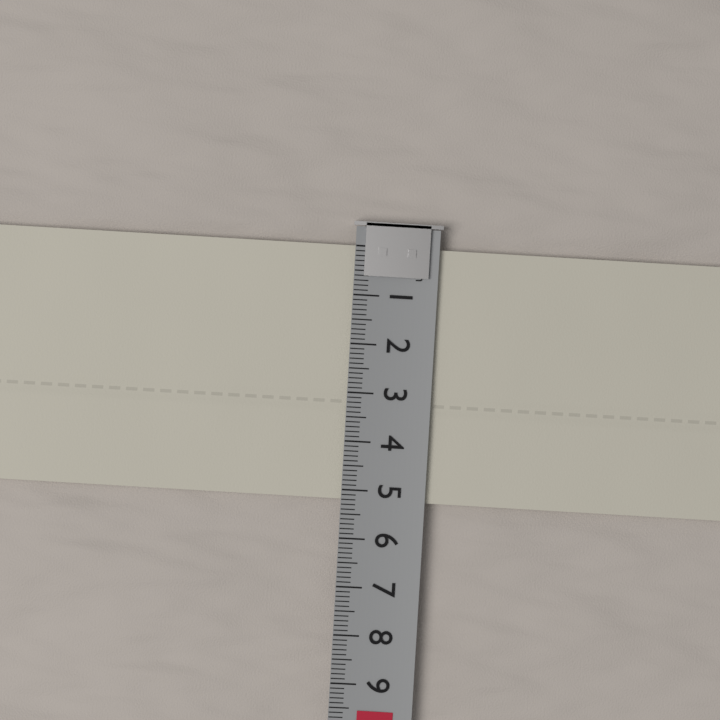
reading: 5.2 cm
